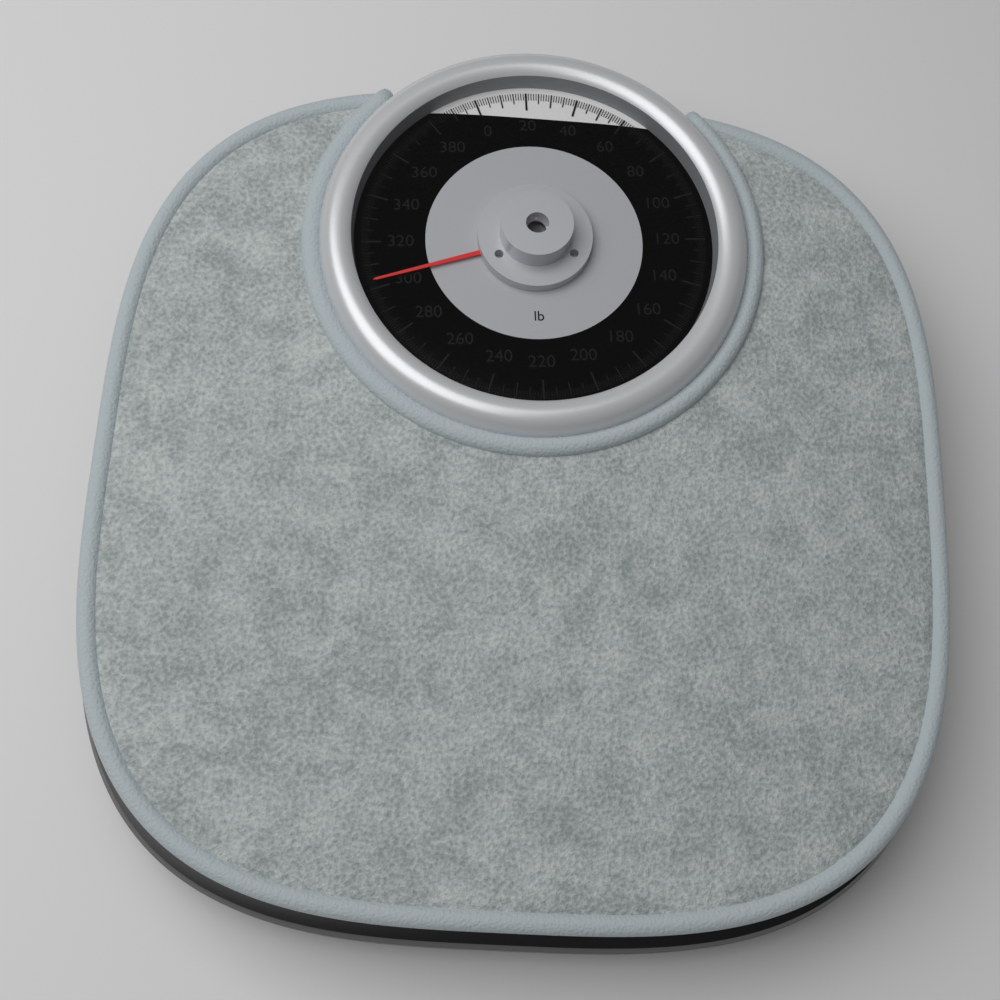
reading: 303 lb
